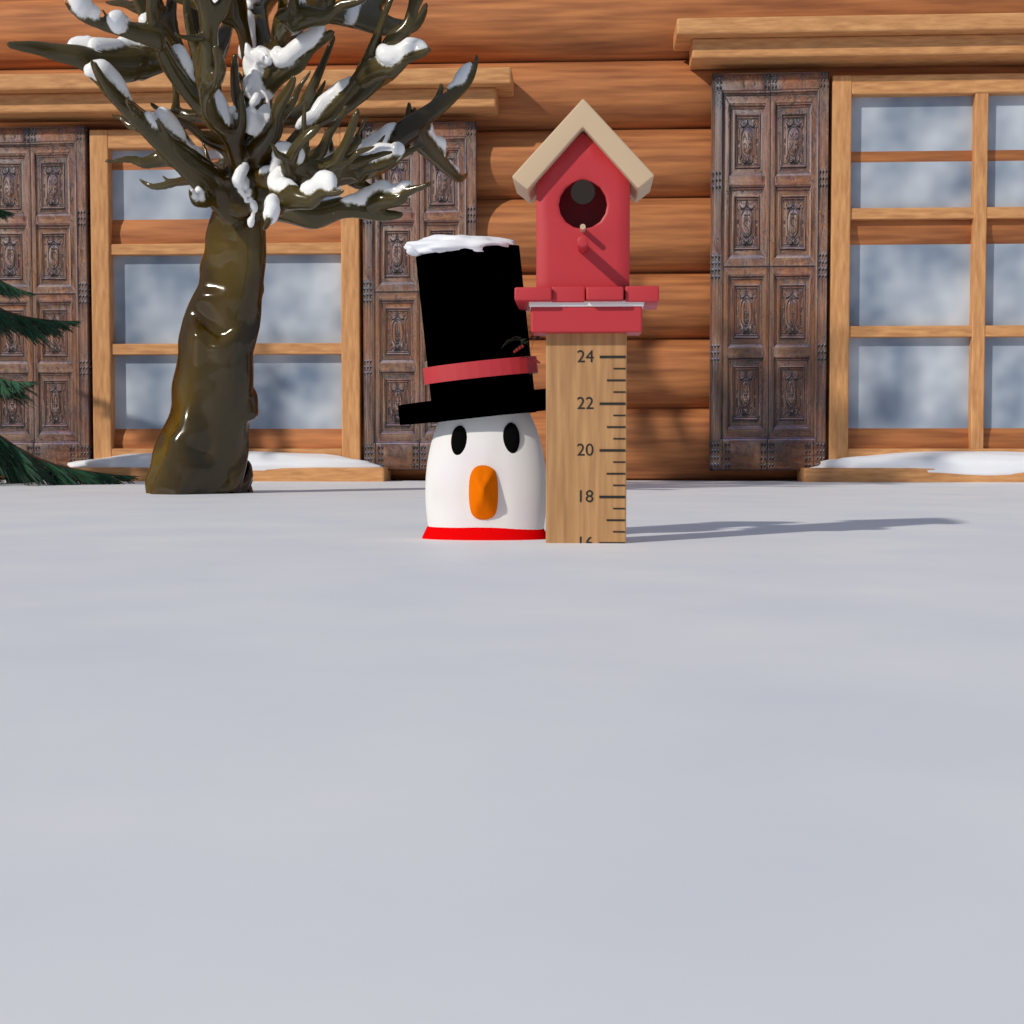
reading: 16.0 (no unit)
